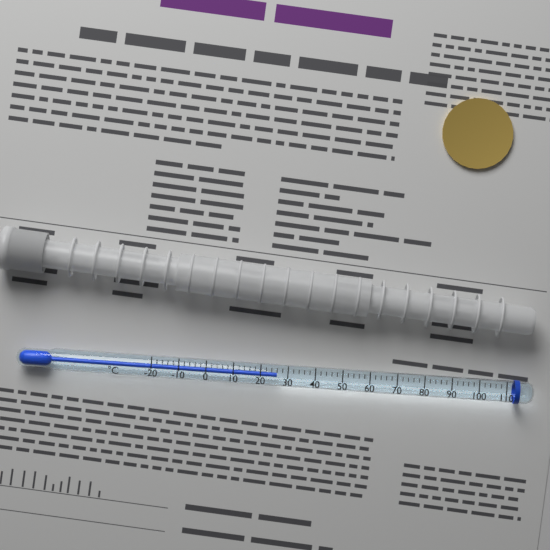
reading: 26 °C
